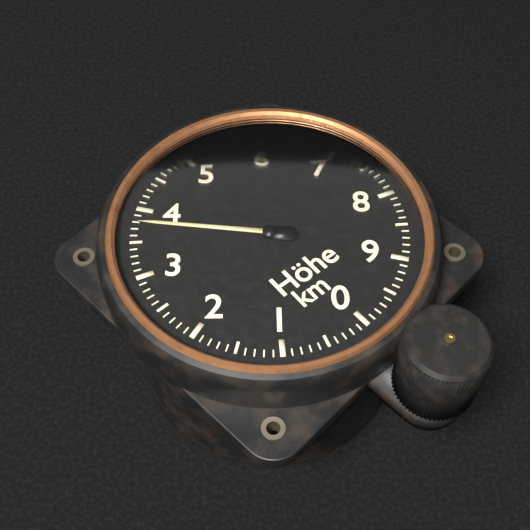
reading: 3.8 km
